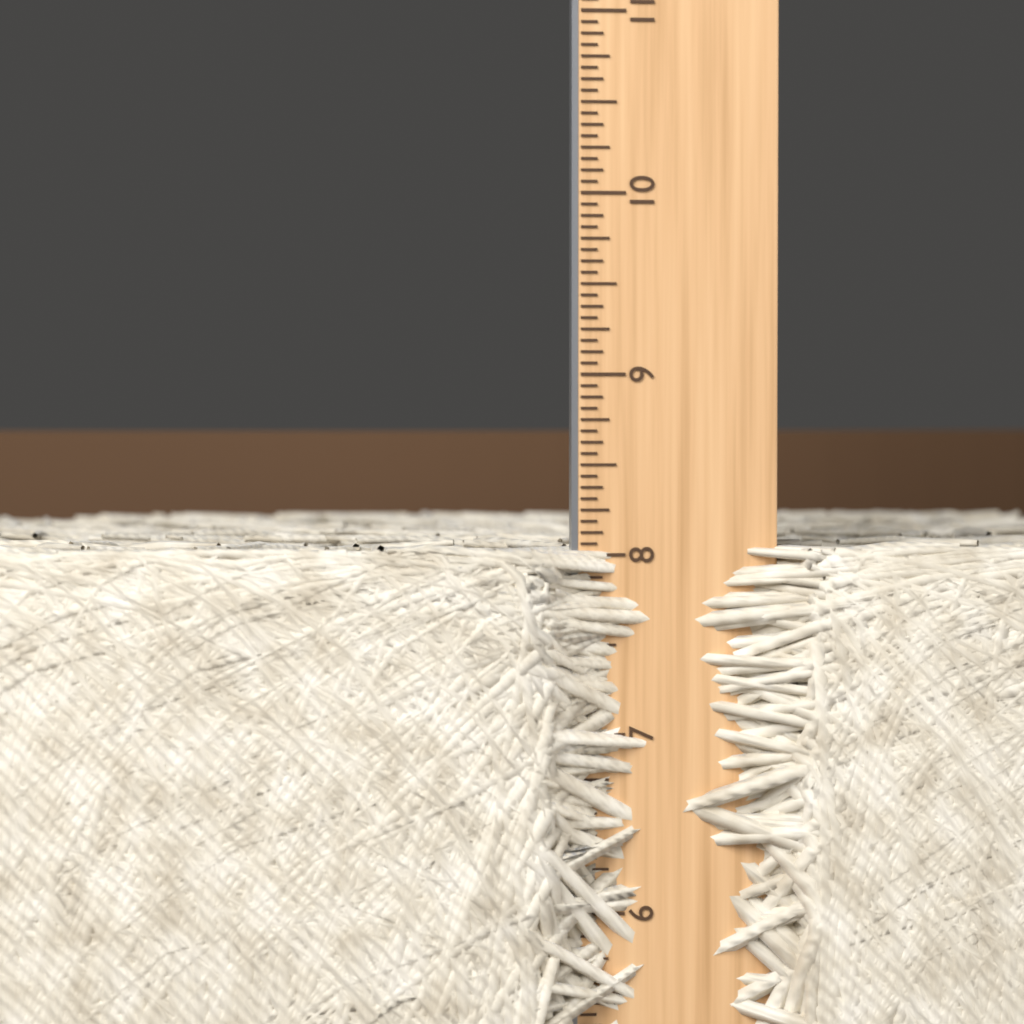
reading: 8.0625 in
